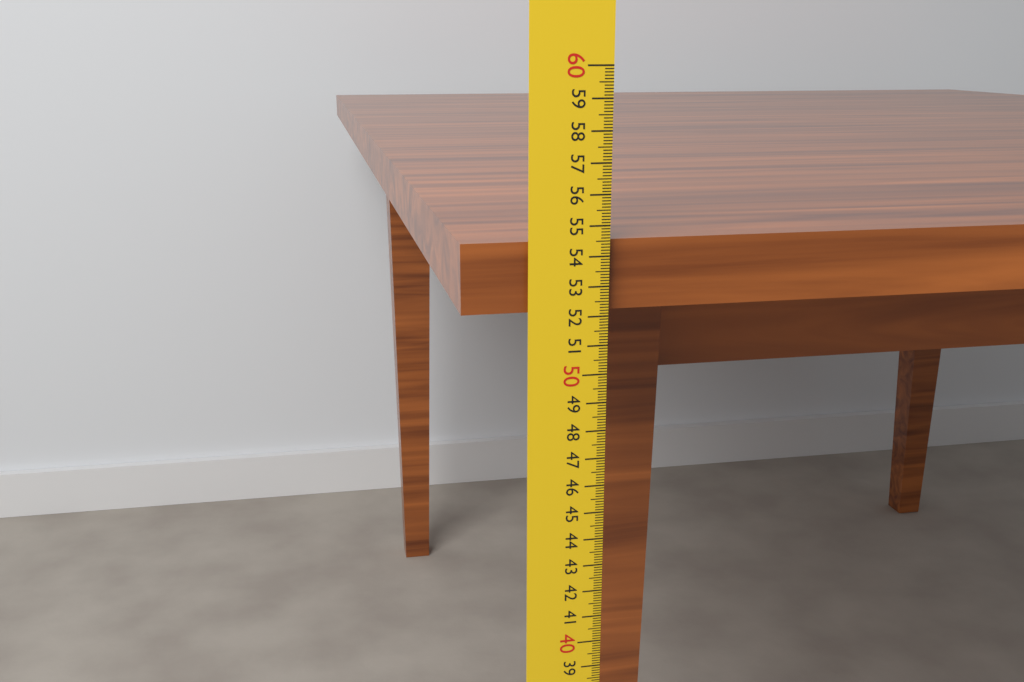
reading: 54.5 cm
